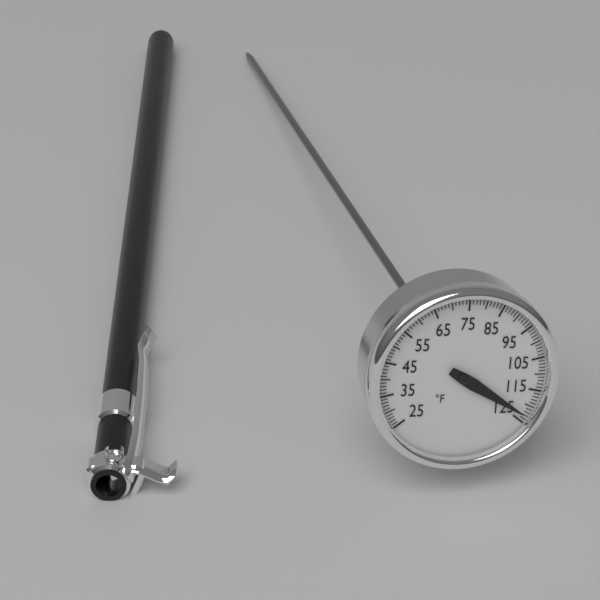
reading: 123 °F
